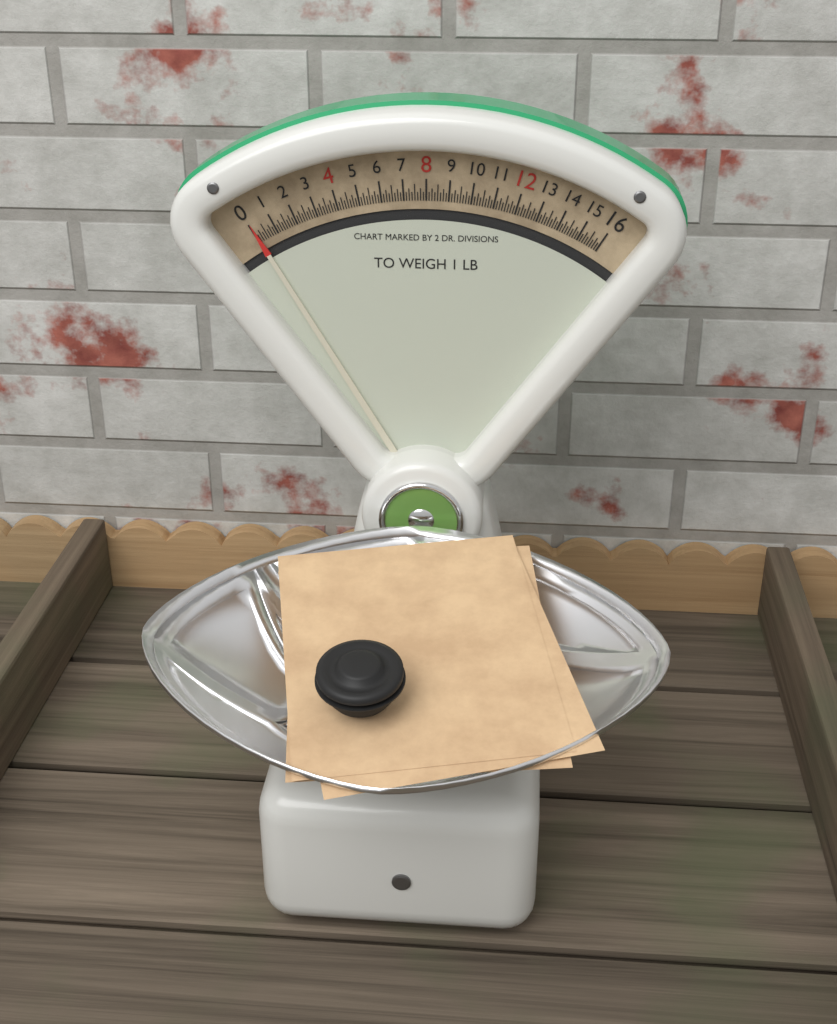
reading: 0.125 oz
